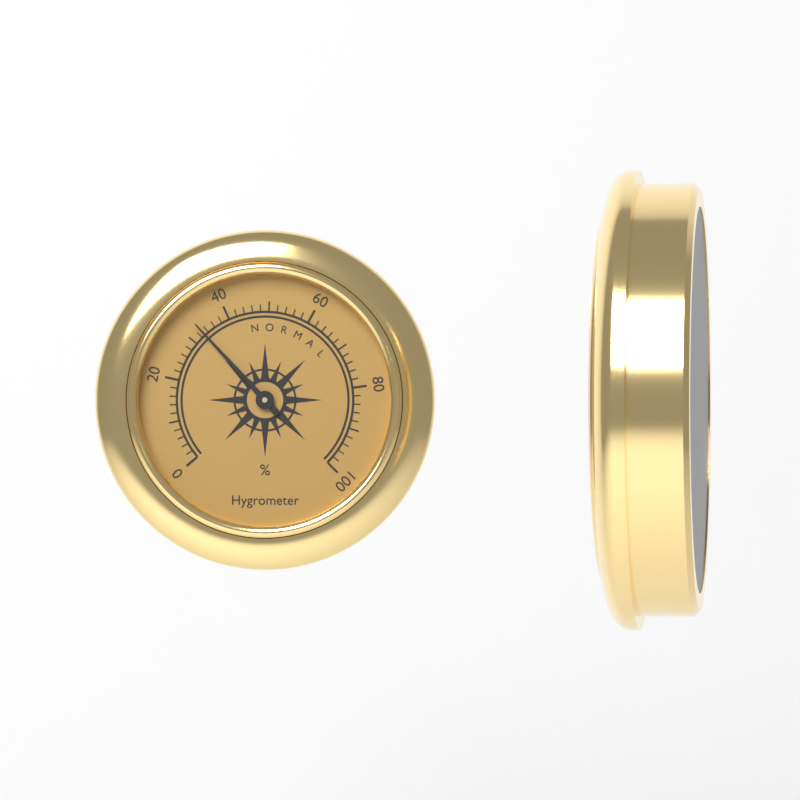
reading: 33 %
